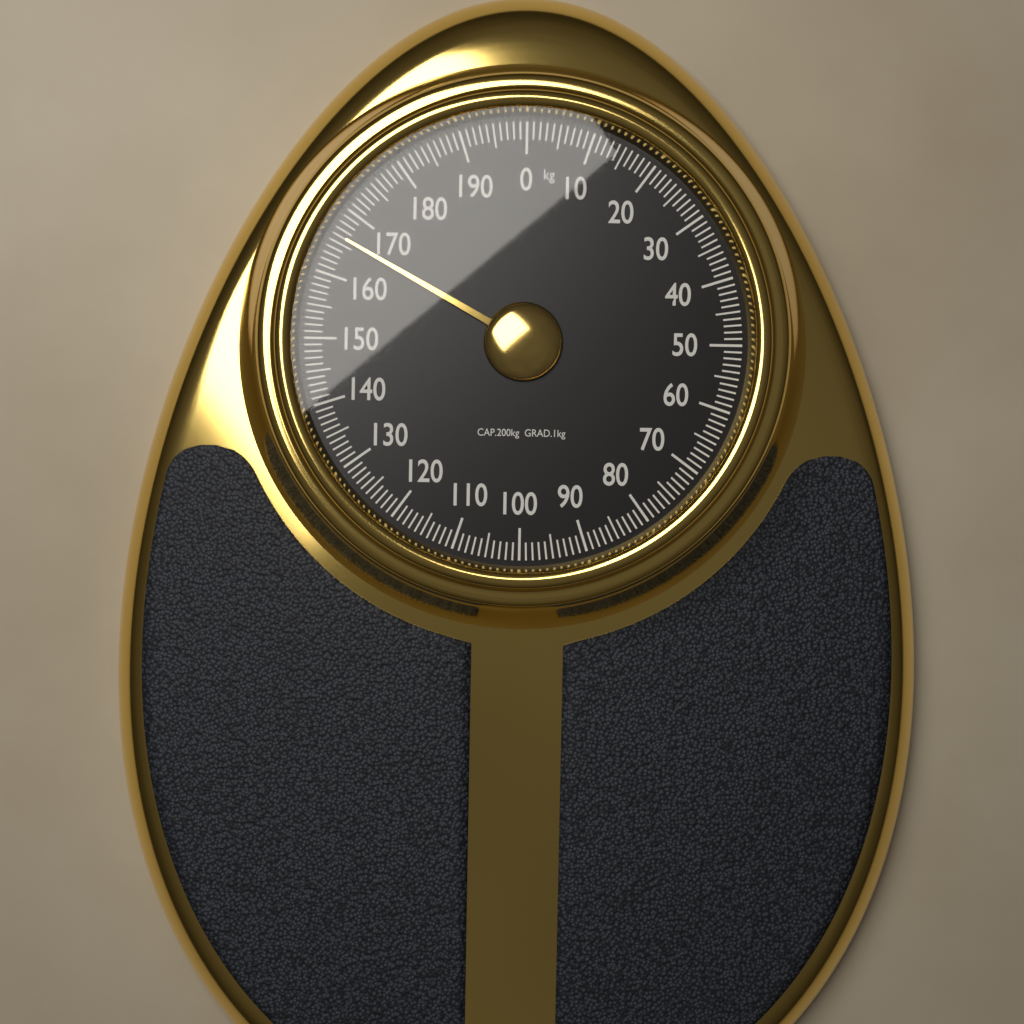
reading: 166 kg
